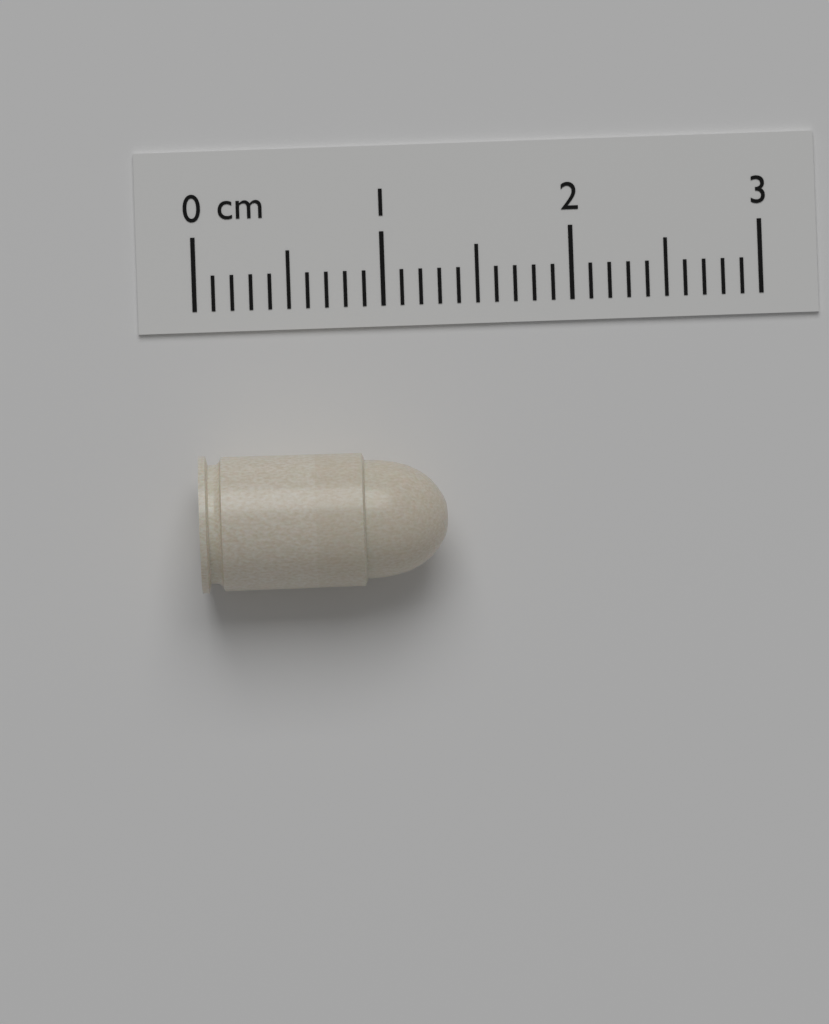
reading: 1.3 cm
